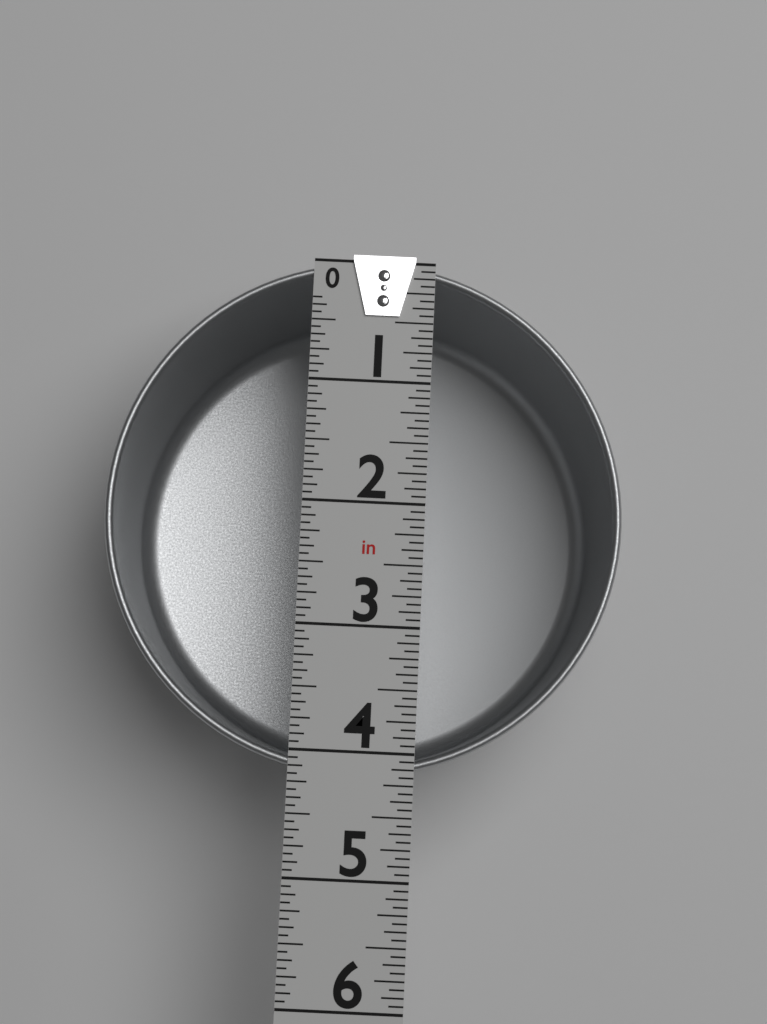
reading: 4.1875 in
